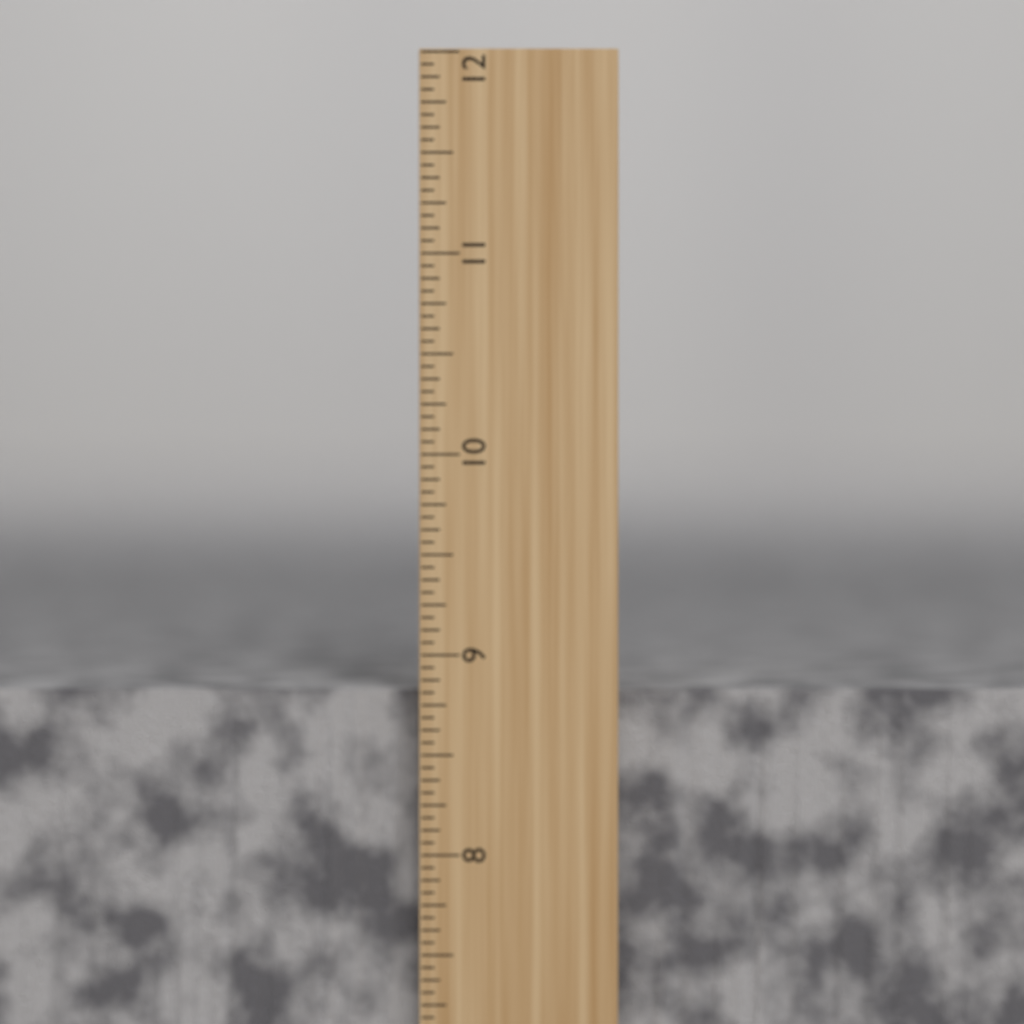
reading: 8.8125 inch
